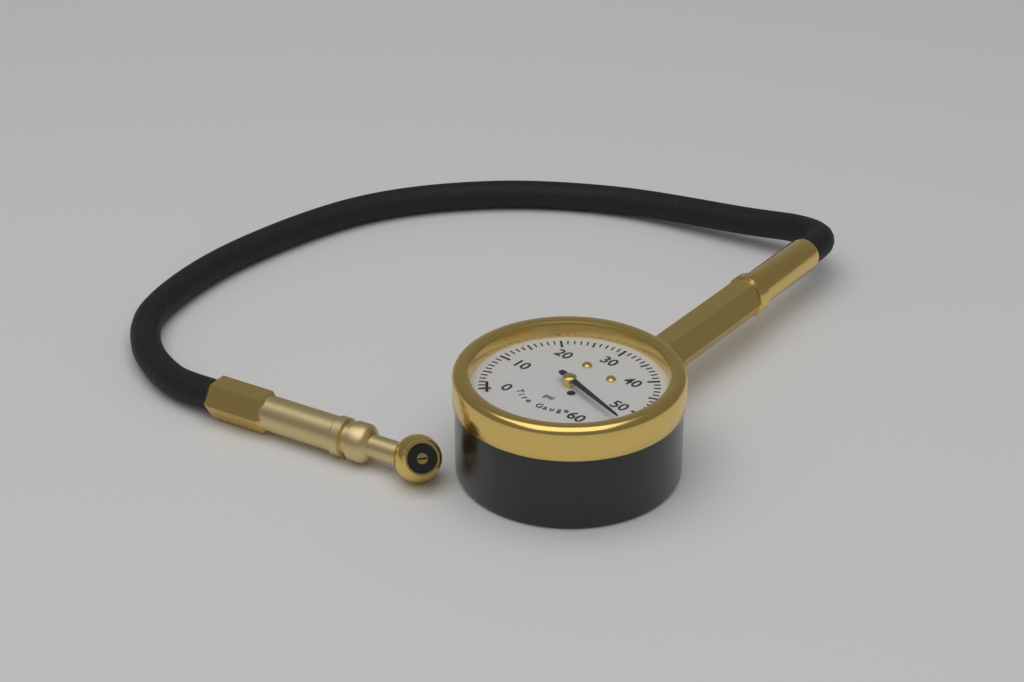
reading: 54 psi
